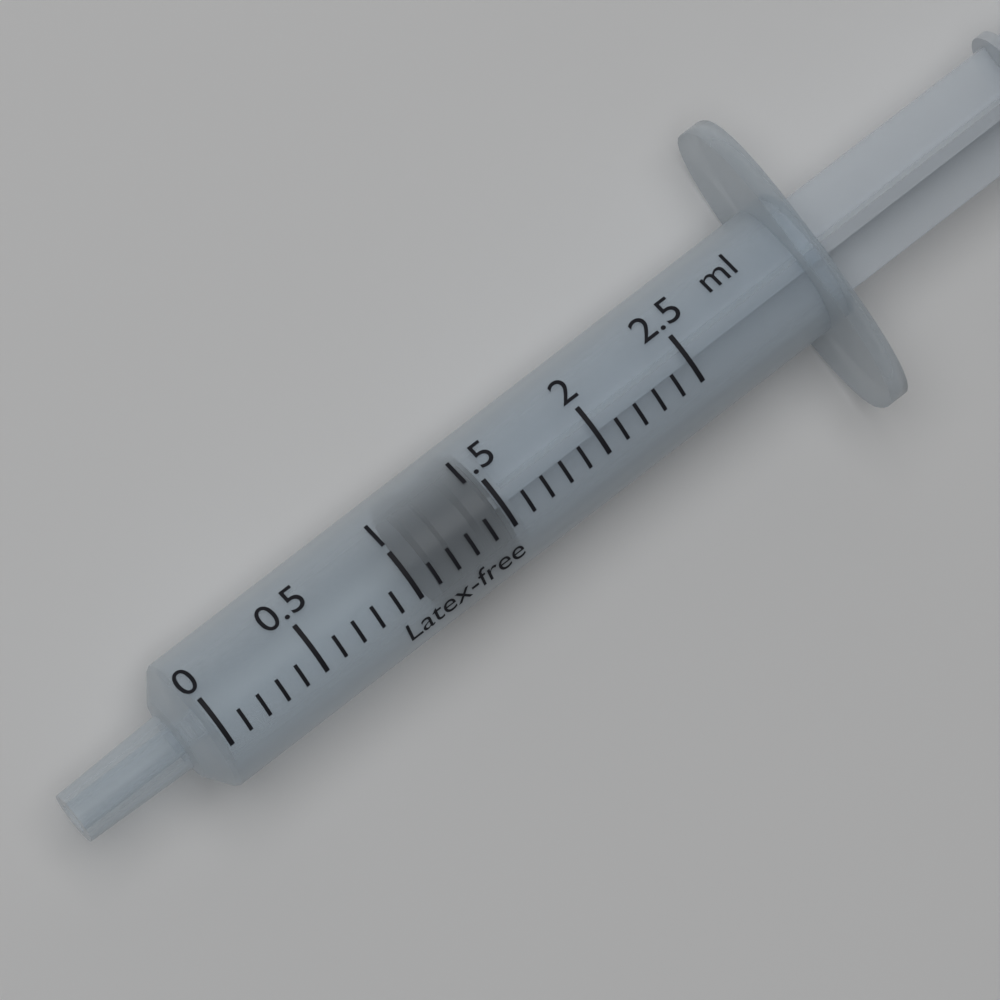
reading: 1.1 ml
